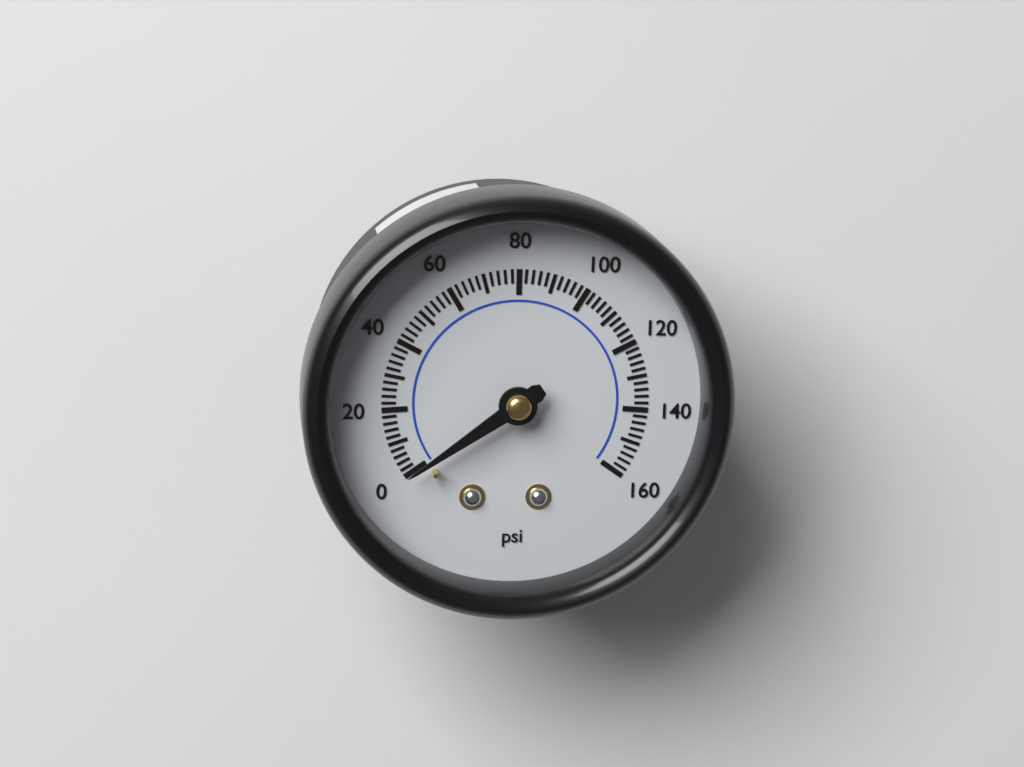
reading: 0 psi
